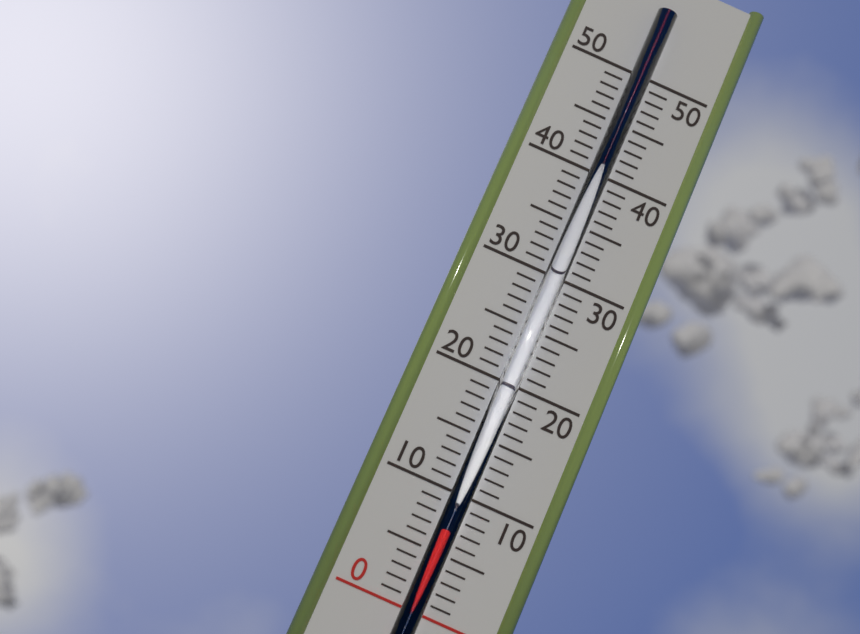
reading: 7 (no unit)
